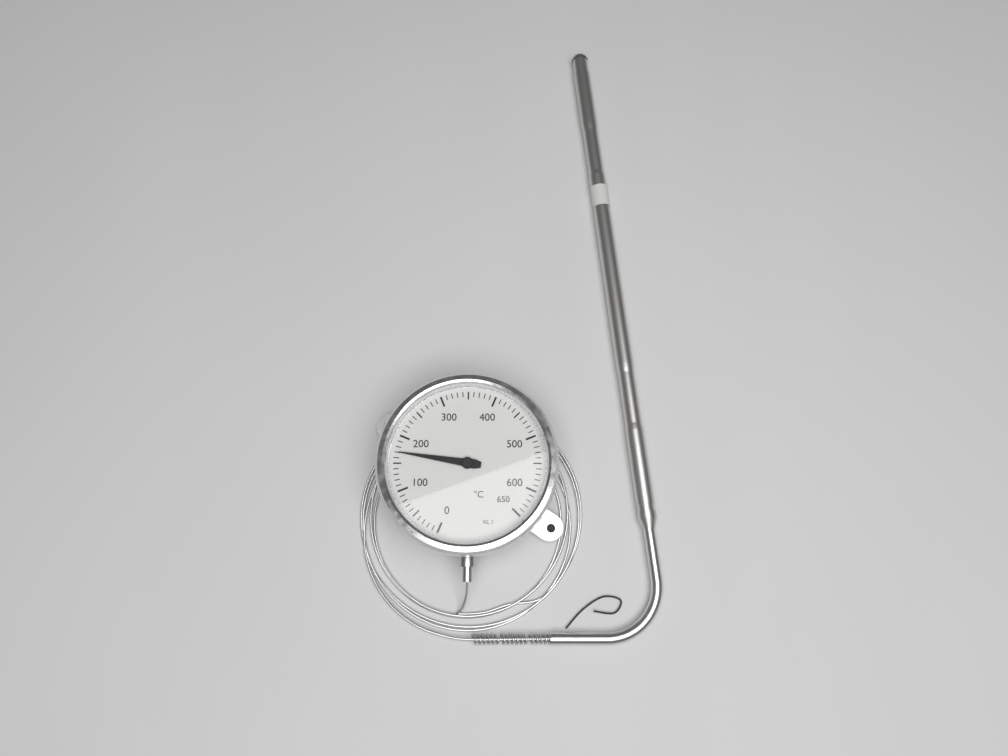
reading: 170 °C
